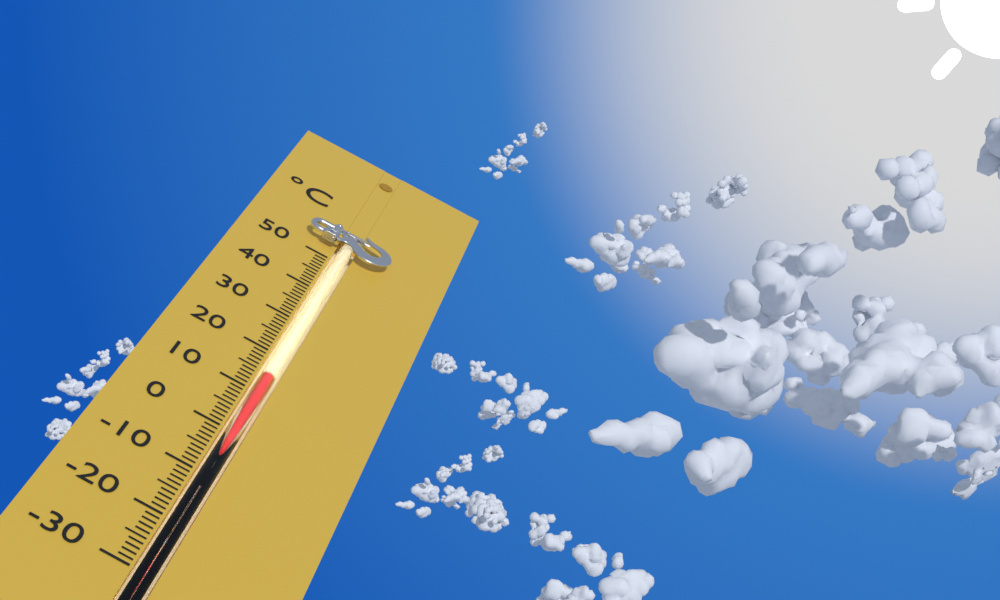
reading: 14 °C
